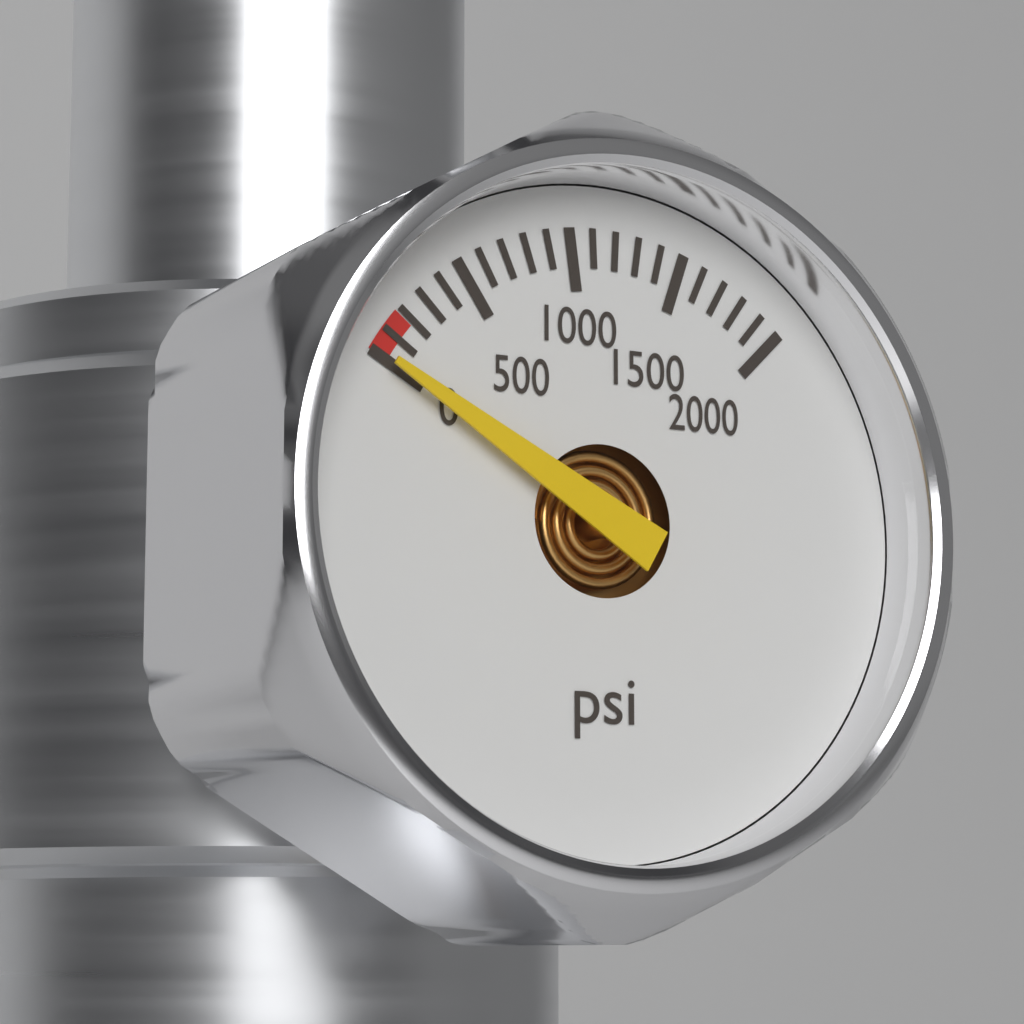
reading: 0 psi
